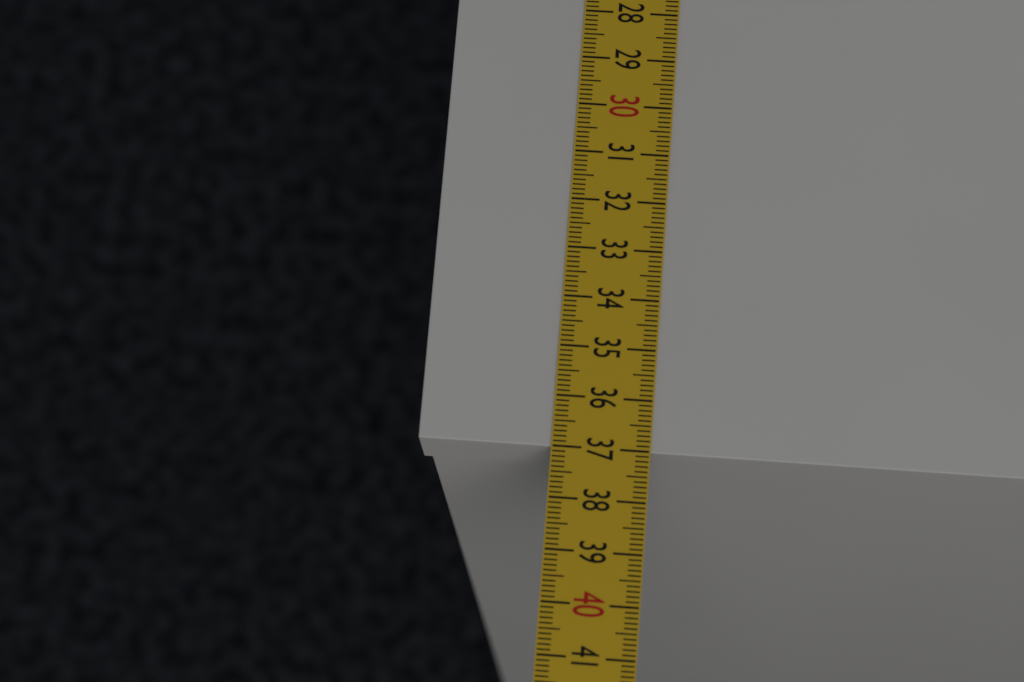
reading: 37.0 cm
